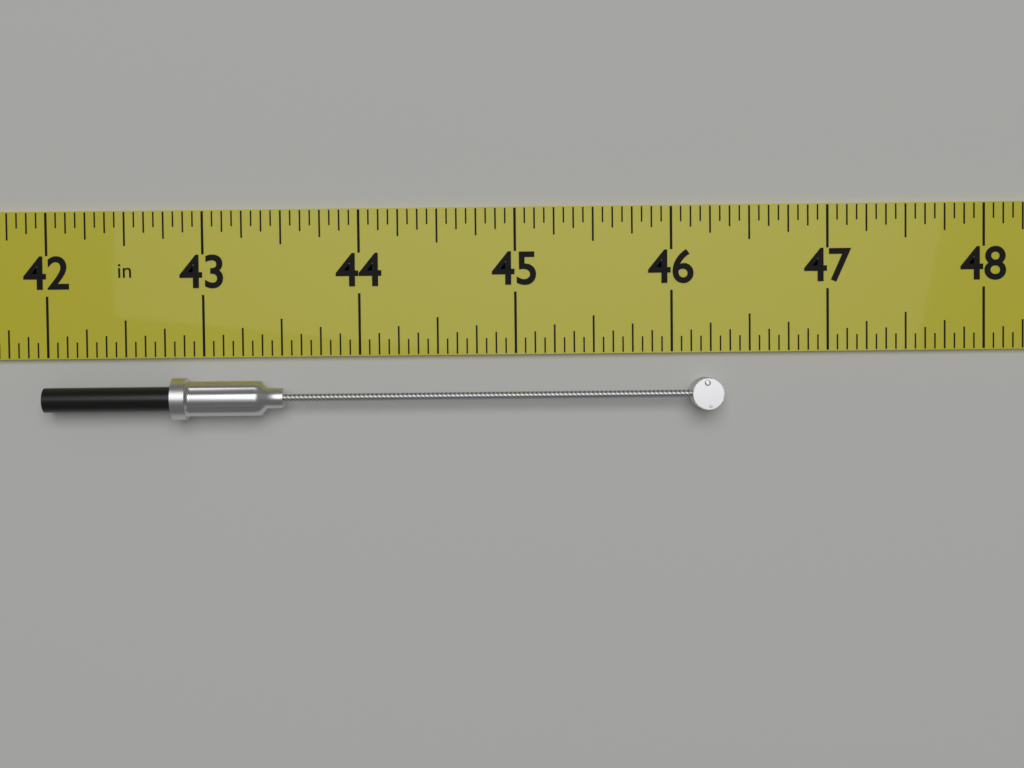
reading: 46.3125 in
